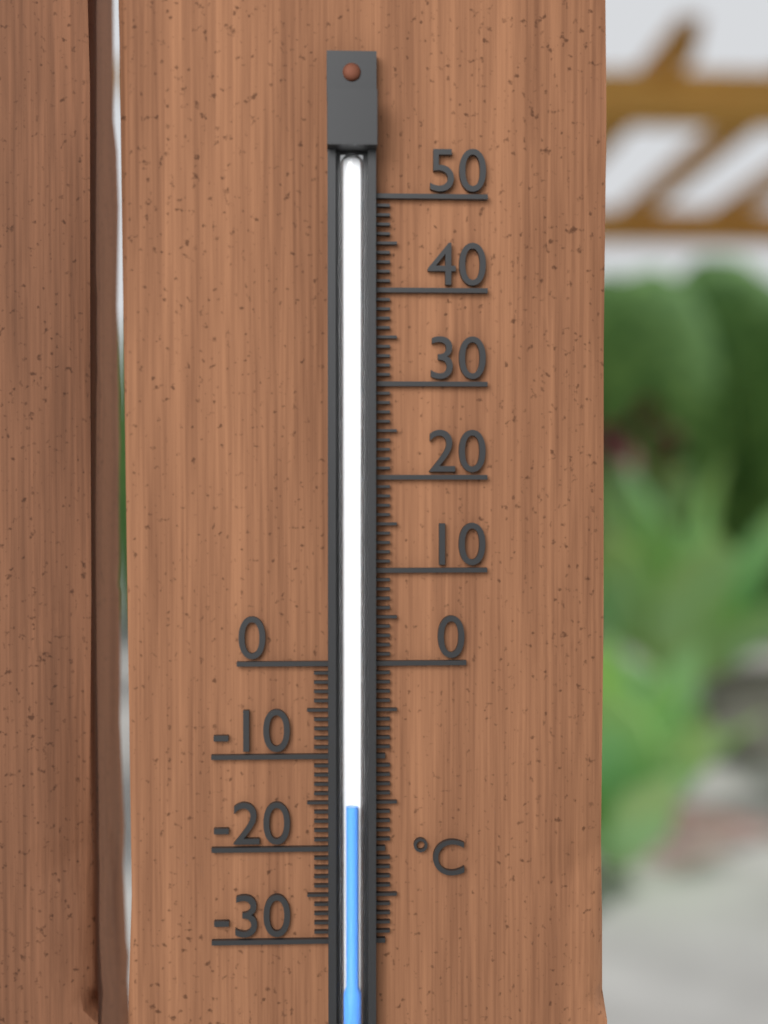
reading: -15 °C
